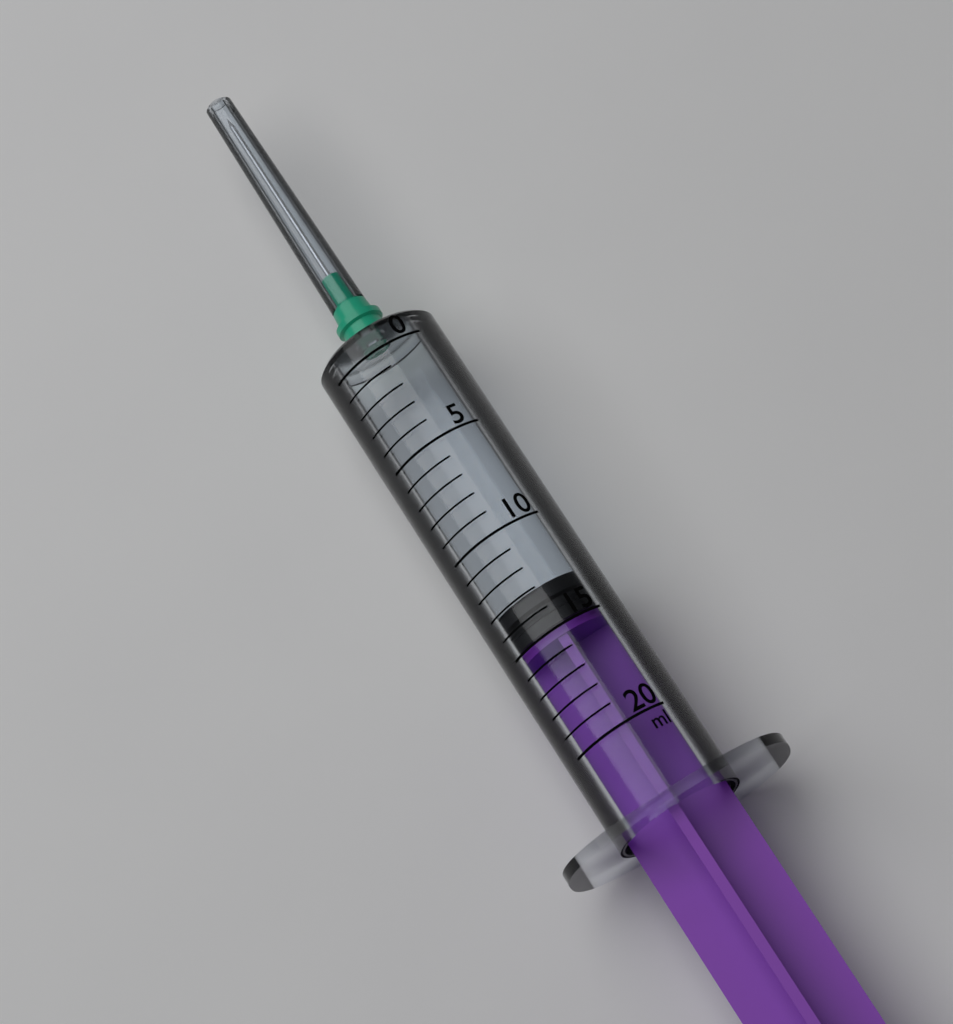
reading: 13 ml
